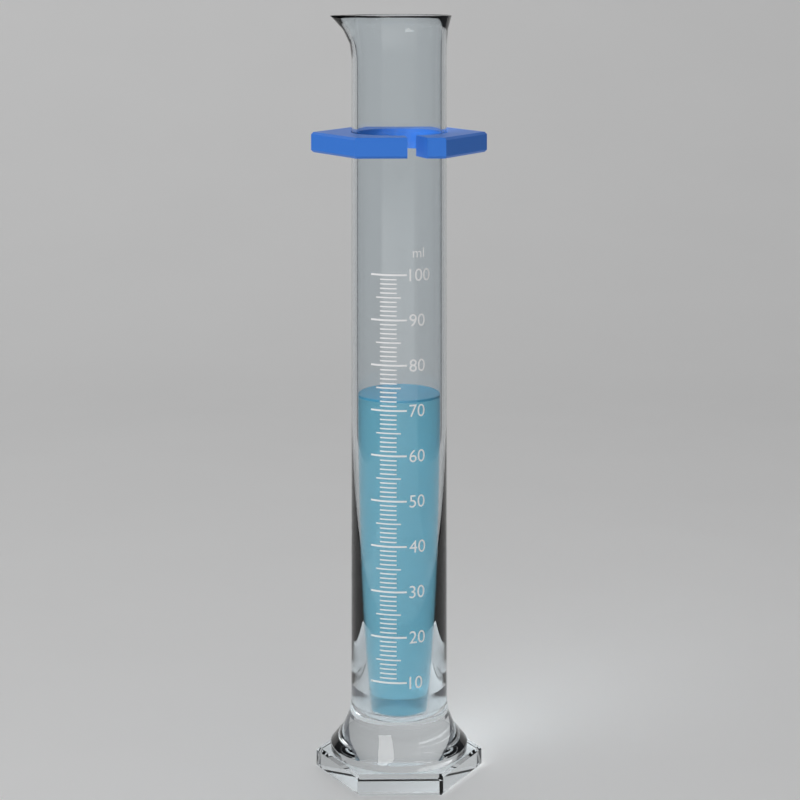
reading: 72 ml
